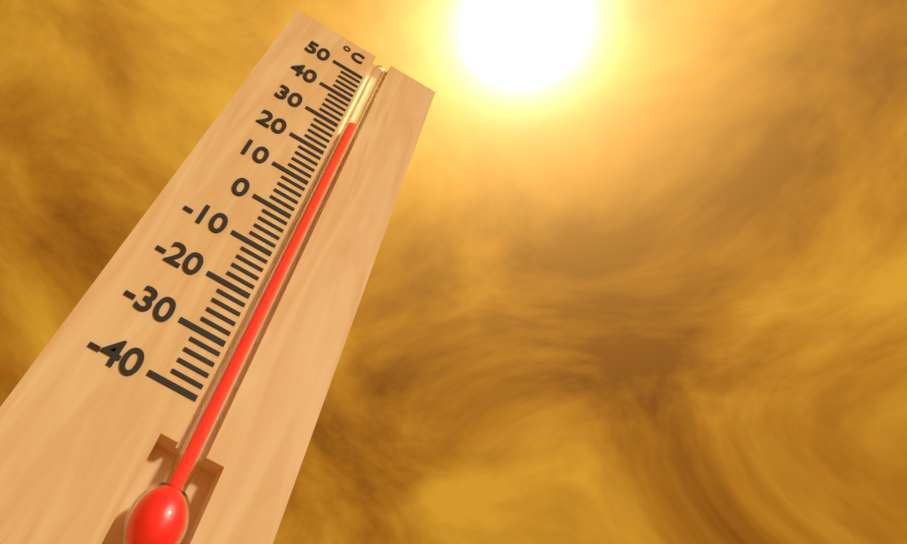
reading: 32 °C
